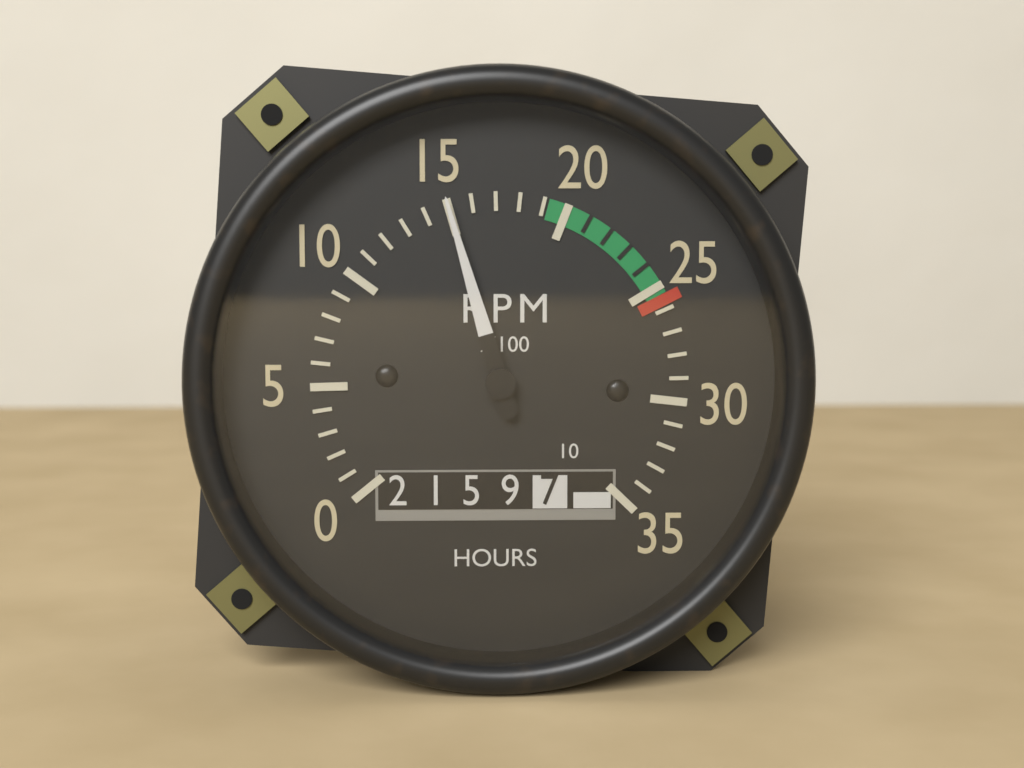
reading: 15 RPM x100
